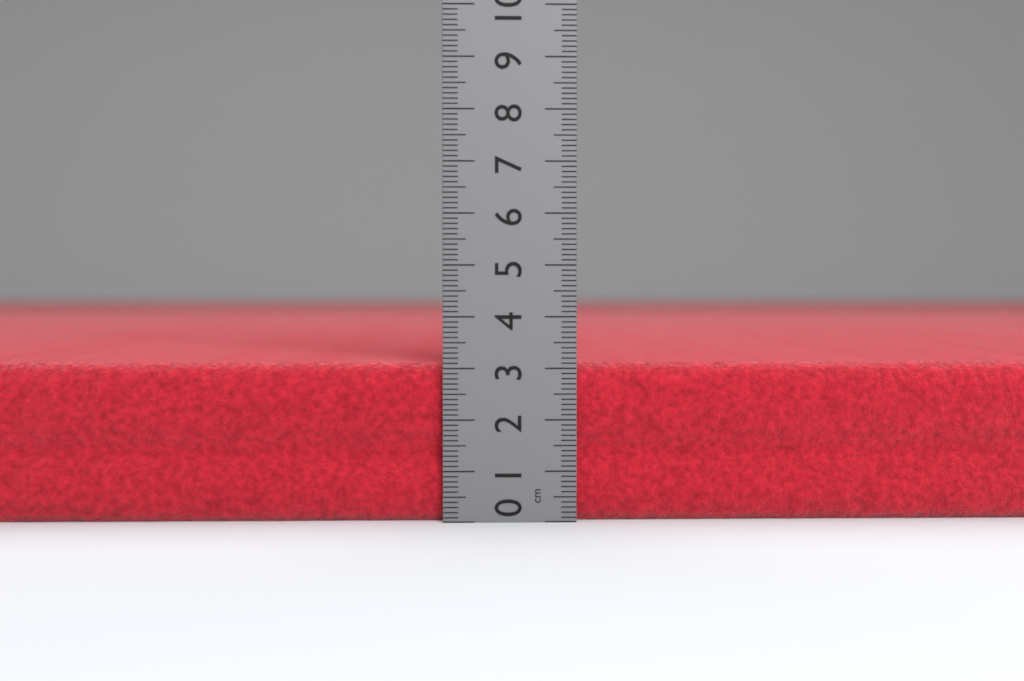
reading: 3.1 cm
